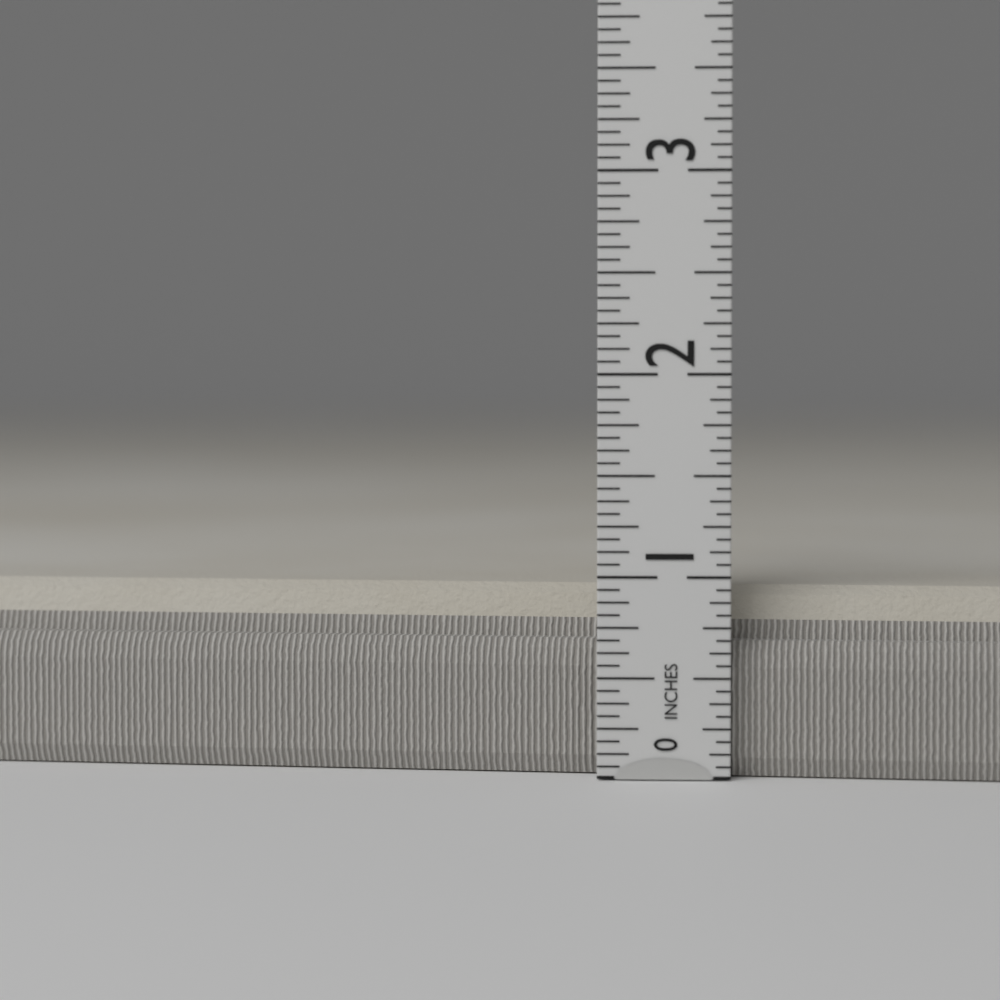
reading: 0.9375 in
